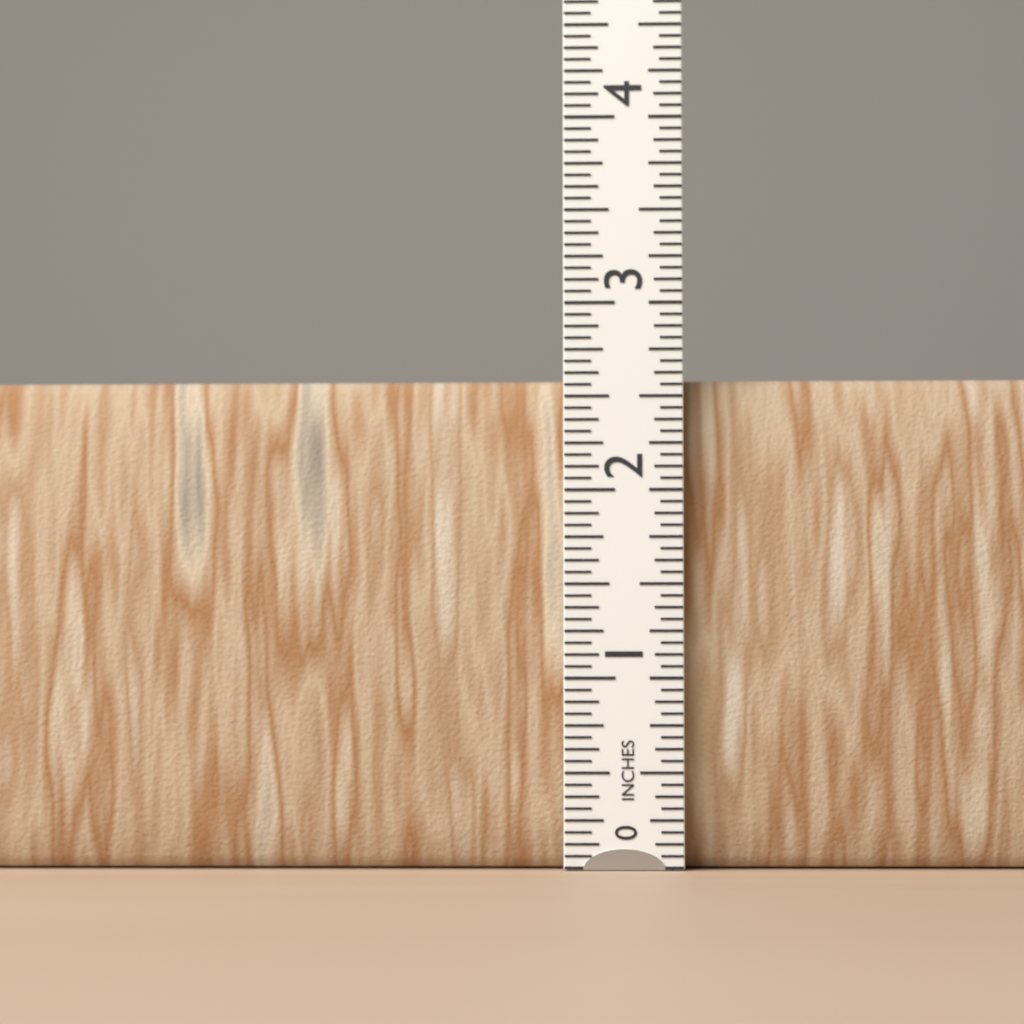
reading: 2.6250 in
